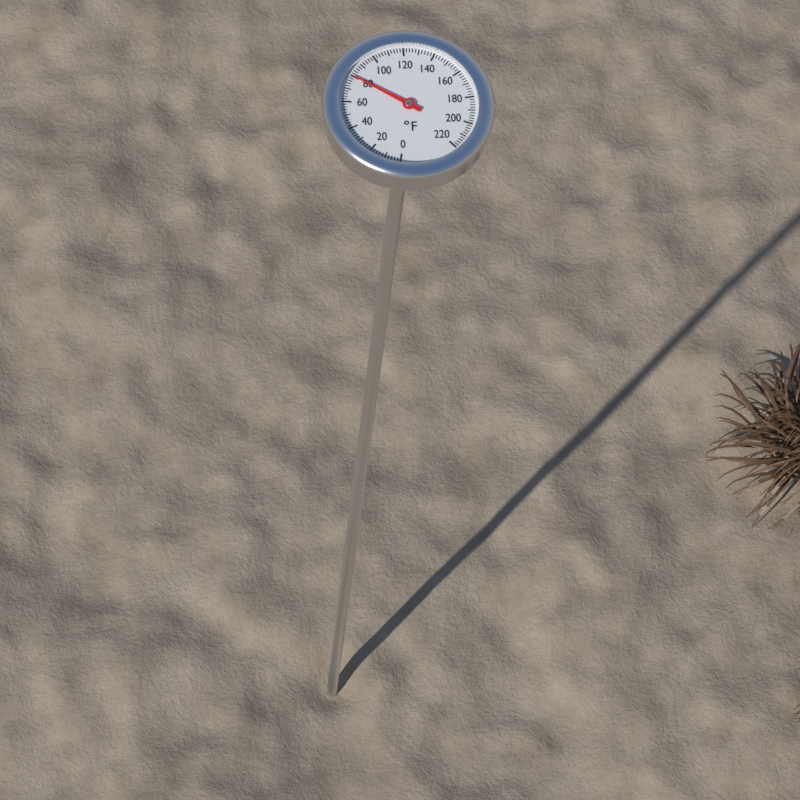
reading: 80 °F
